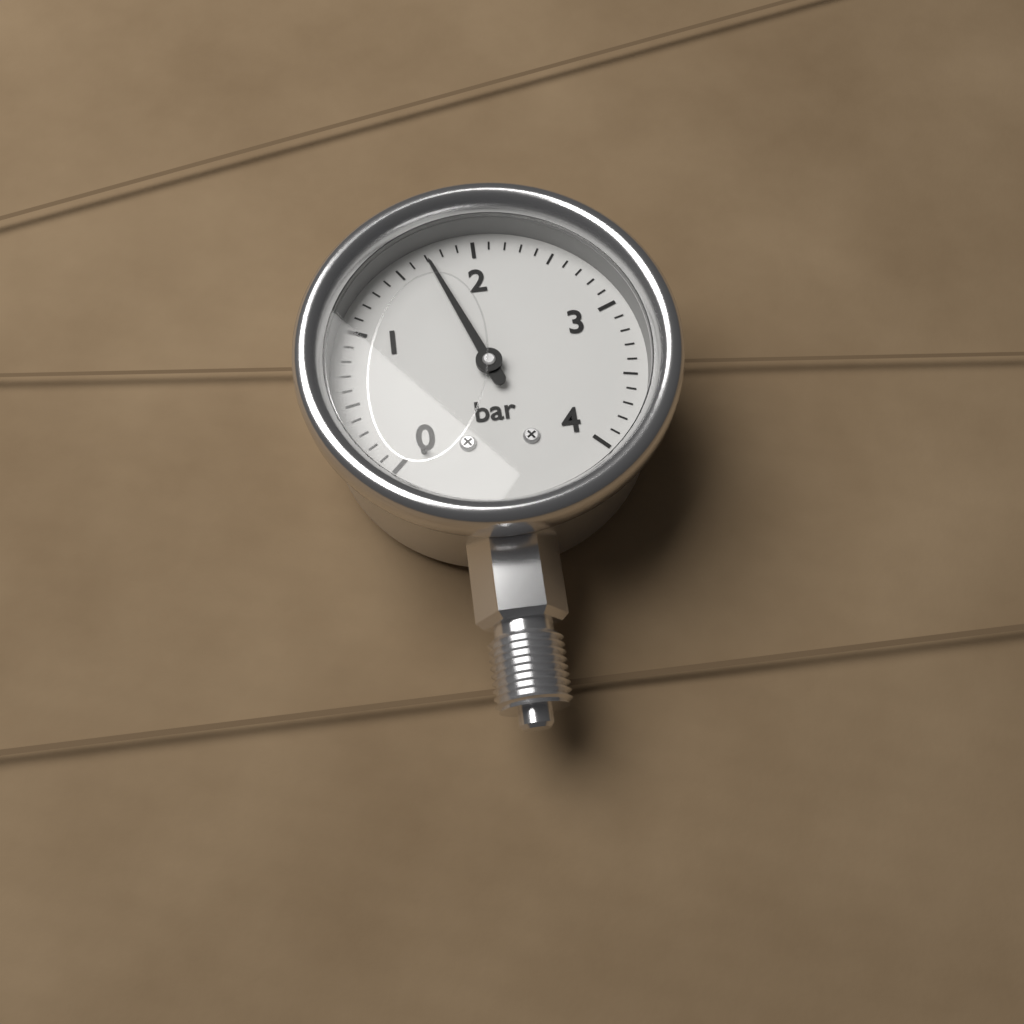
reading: 1.7 bar
